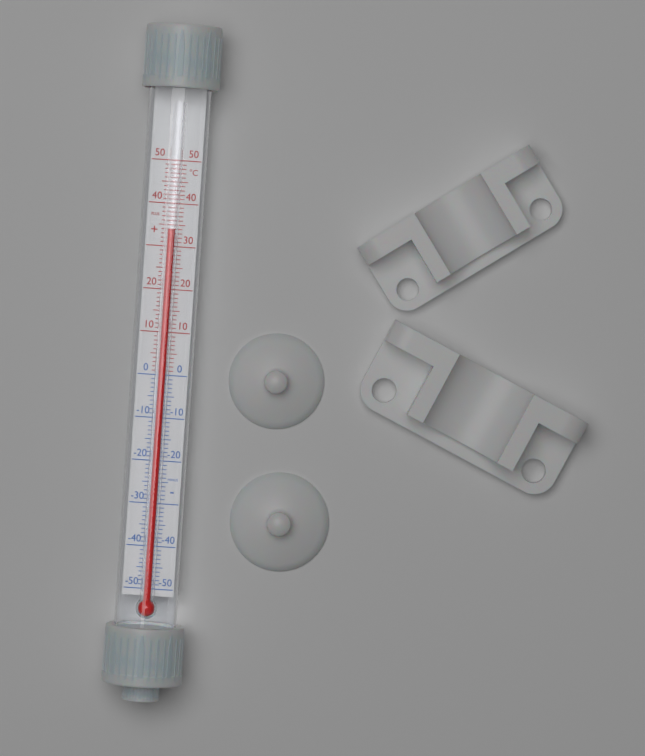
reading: 34 °C
